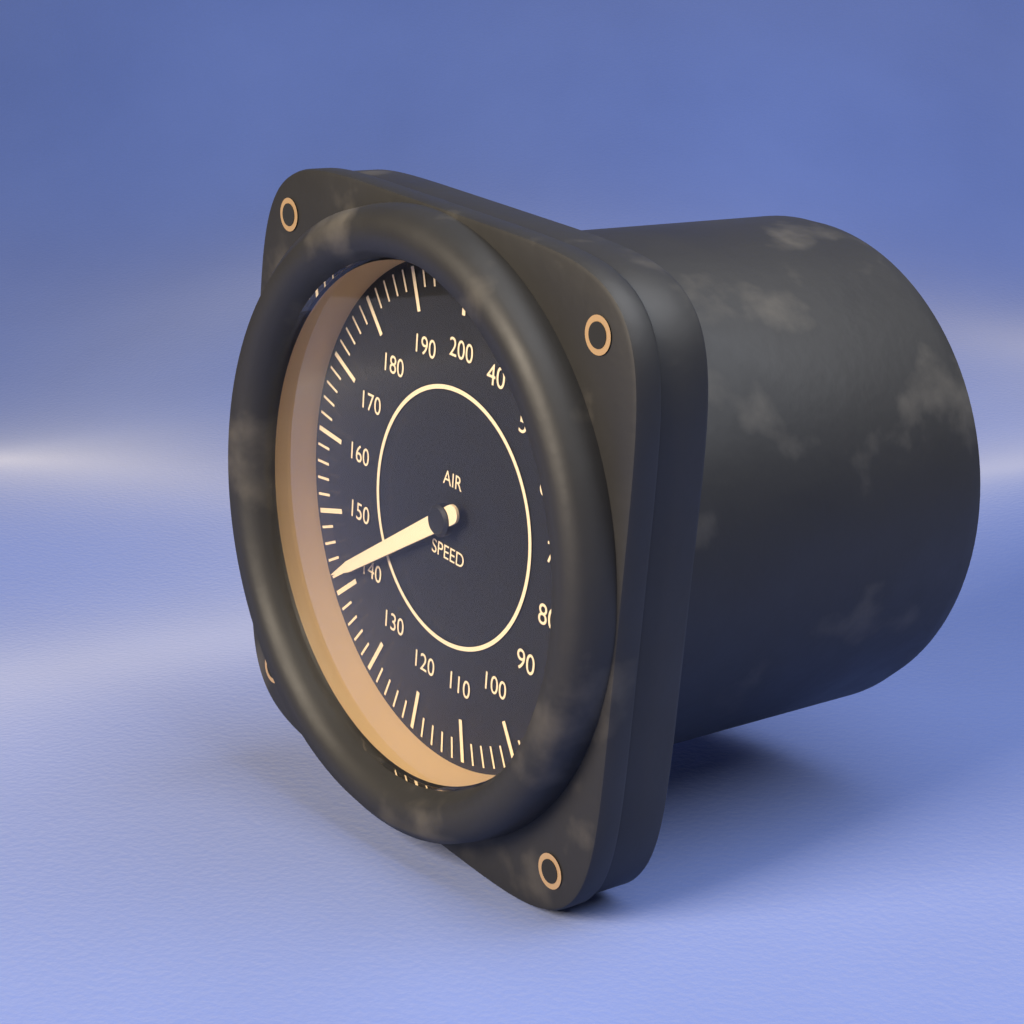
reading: 142 (no unit)
